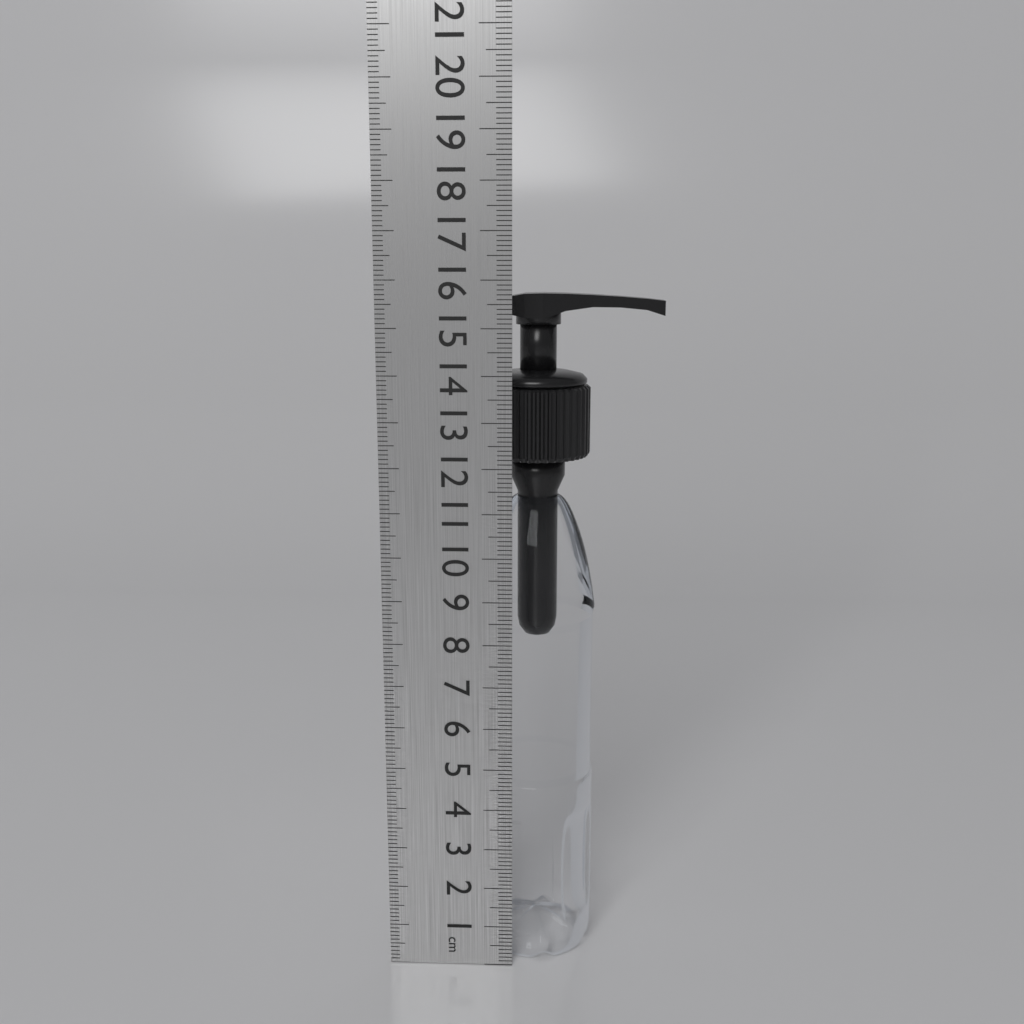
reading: 15.7 cm
